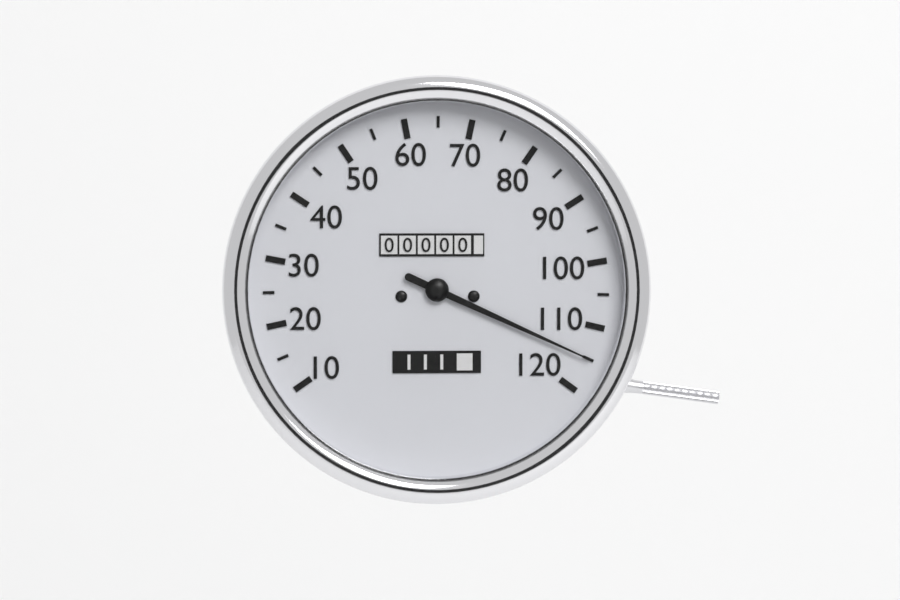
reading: 115 (no unit)
